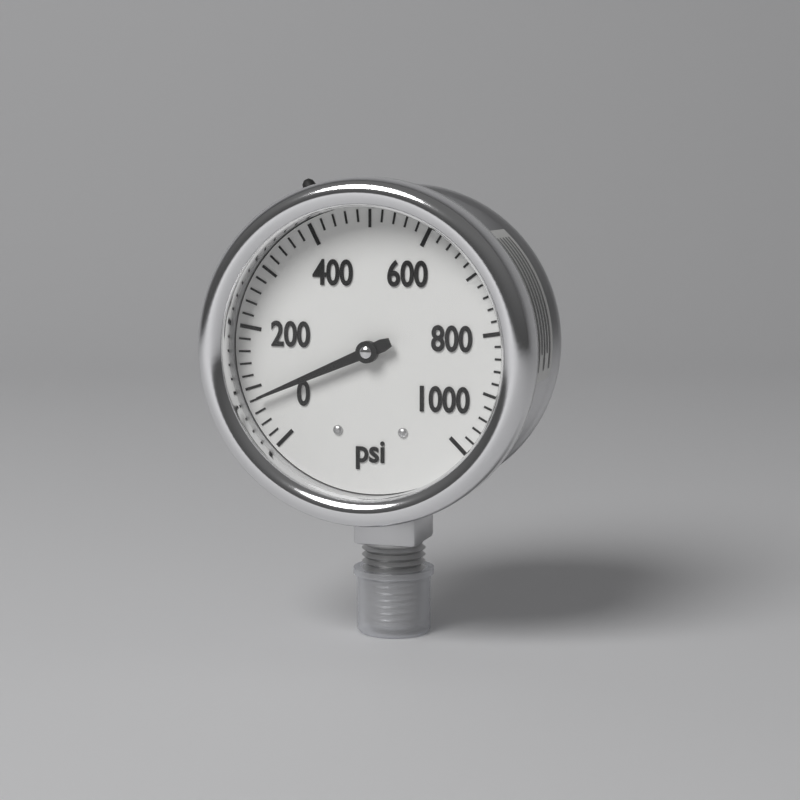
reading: 80 psi
